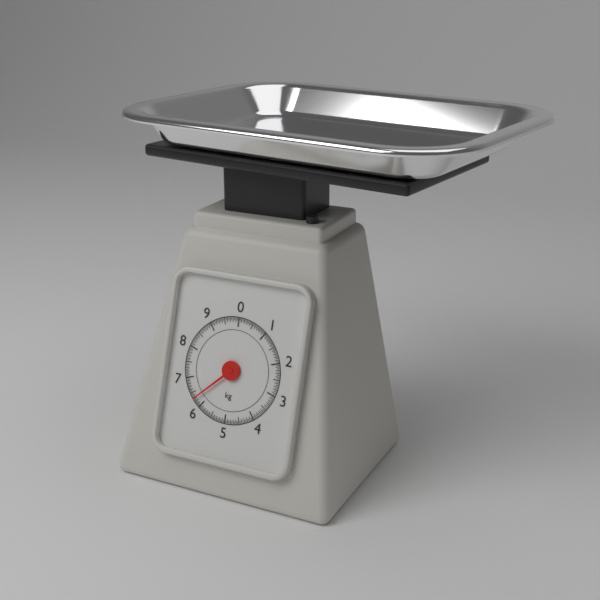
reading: 6.30 kg
